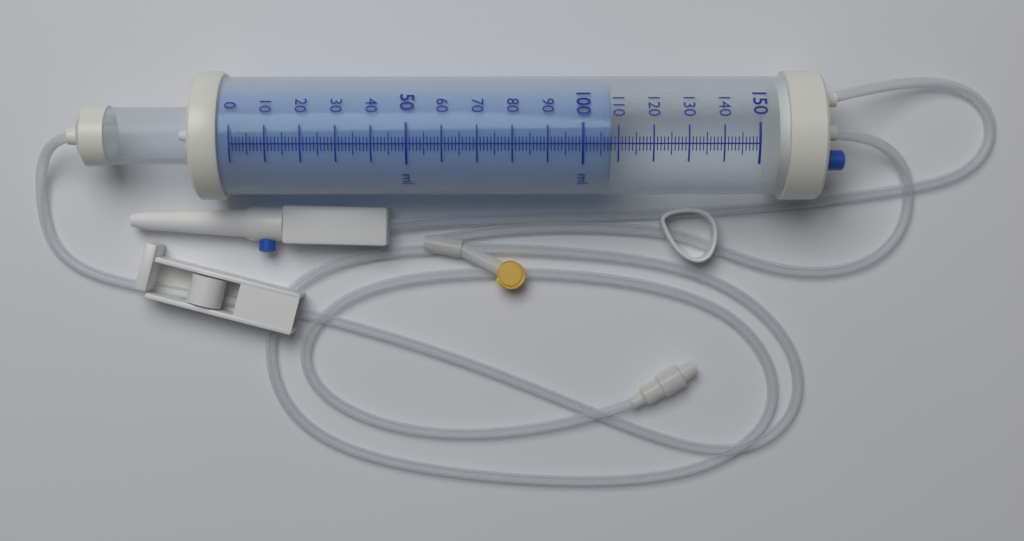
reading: 108 ml
